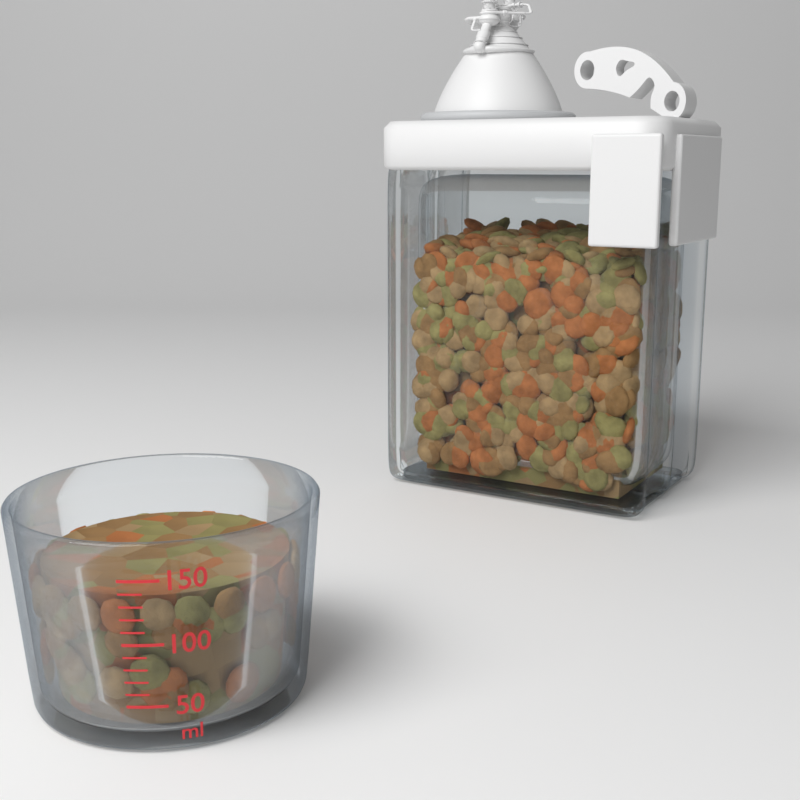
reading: 130 ml
